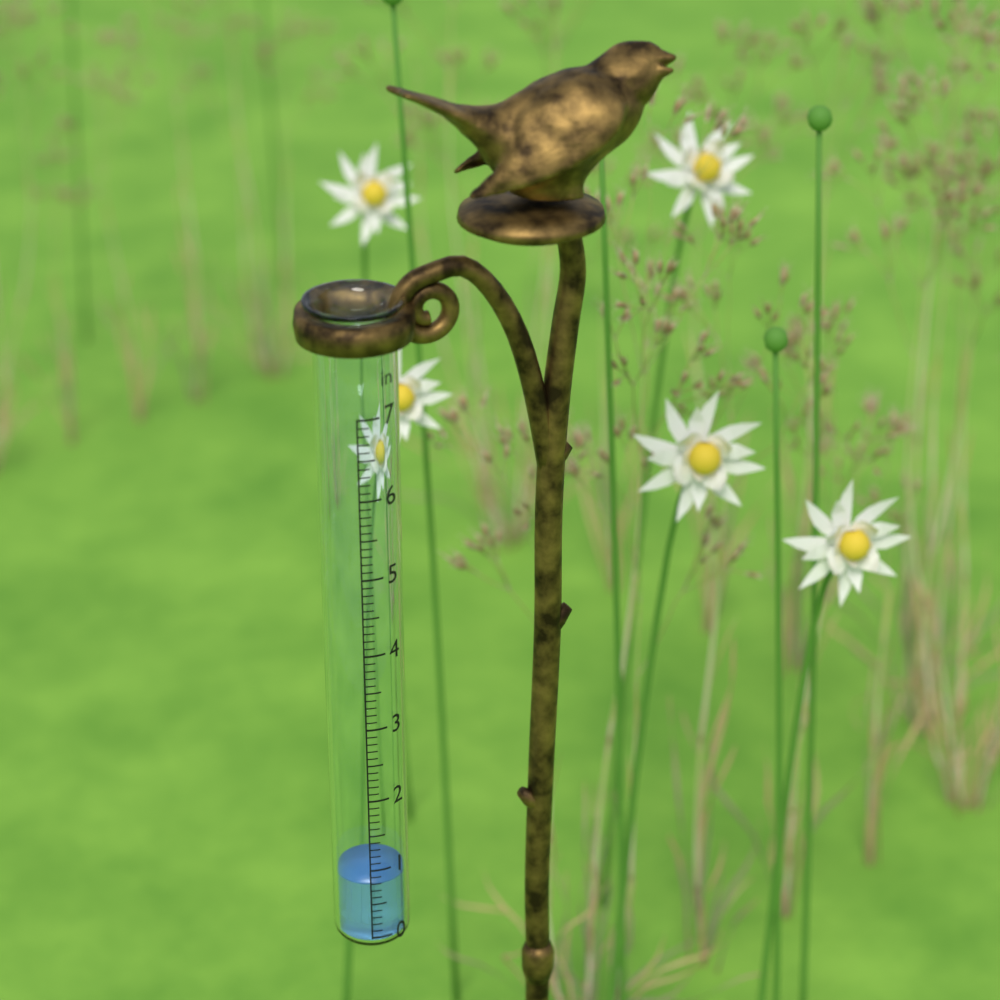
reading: 0.8 in
